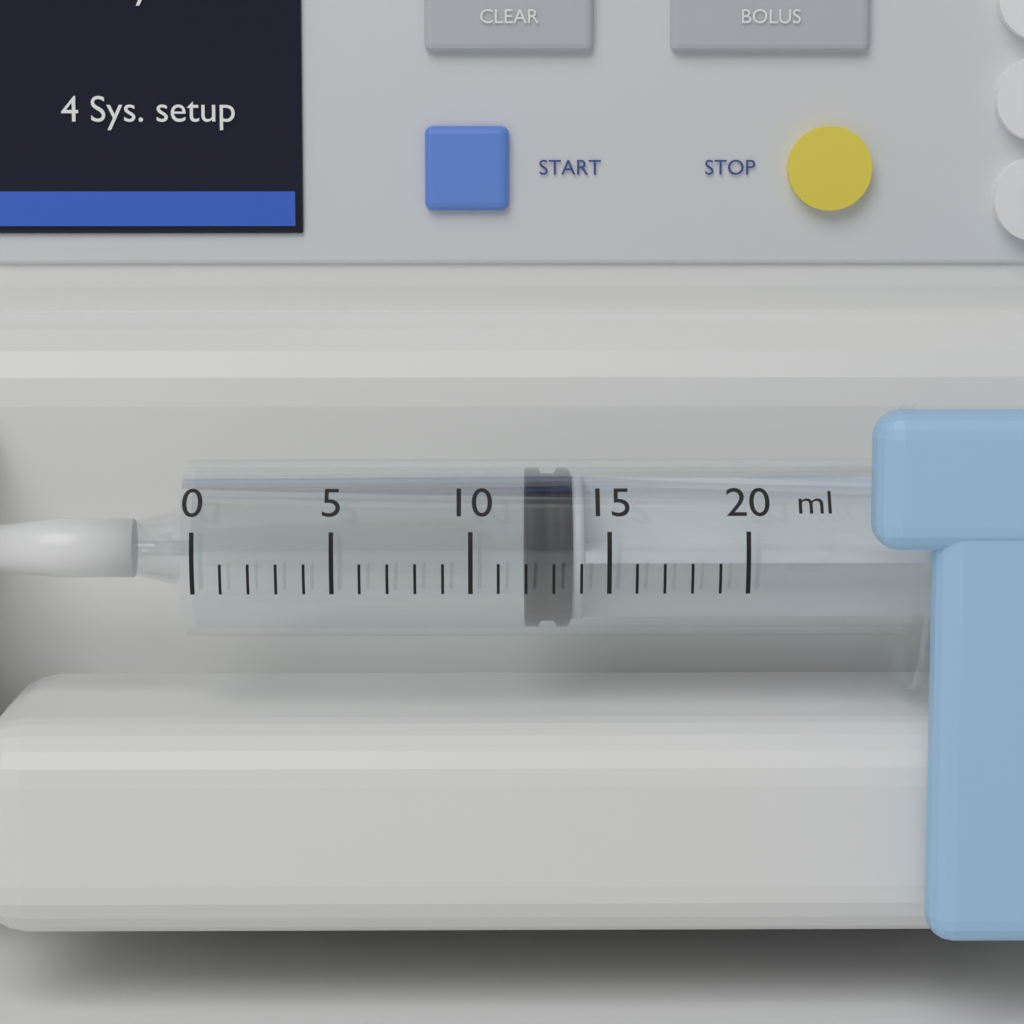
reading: 12 ml
